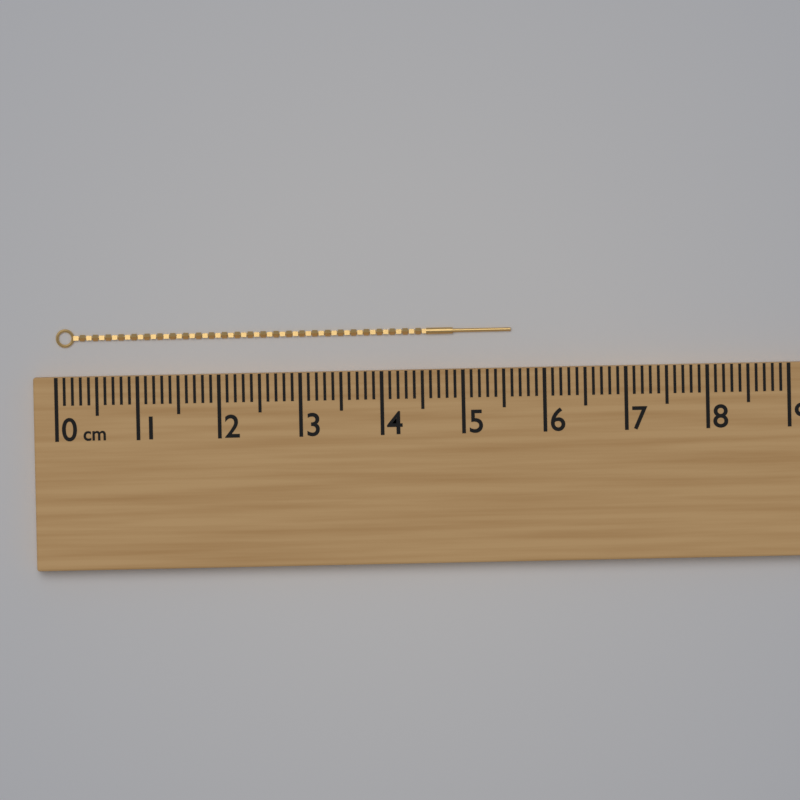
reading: 5.6 cm
